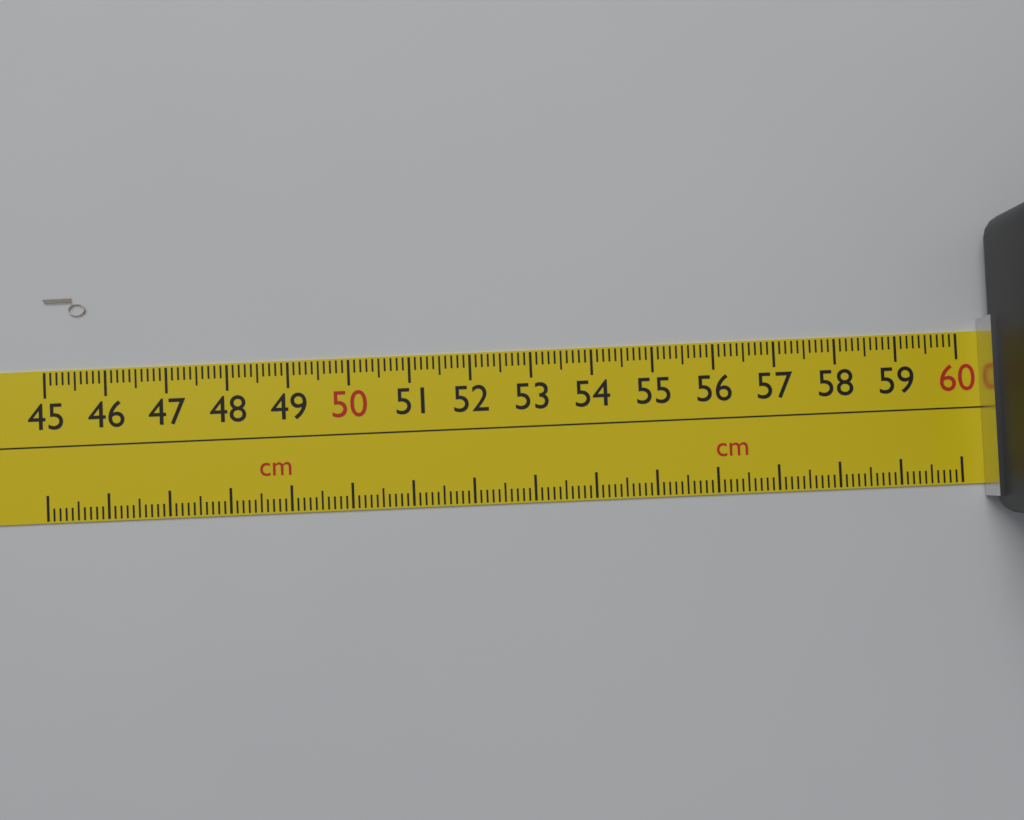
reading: 45.7 cm
